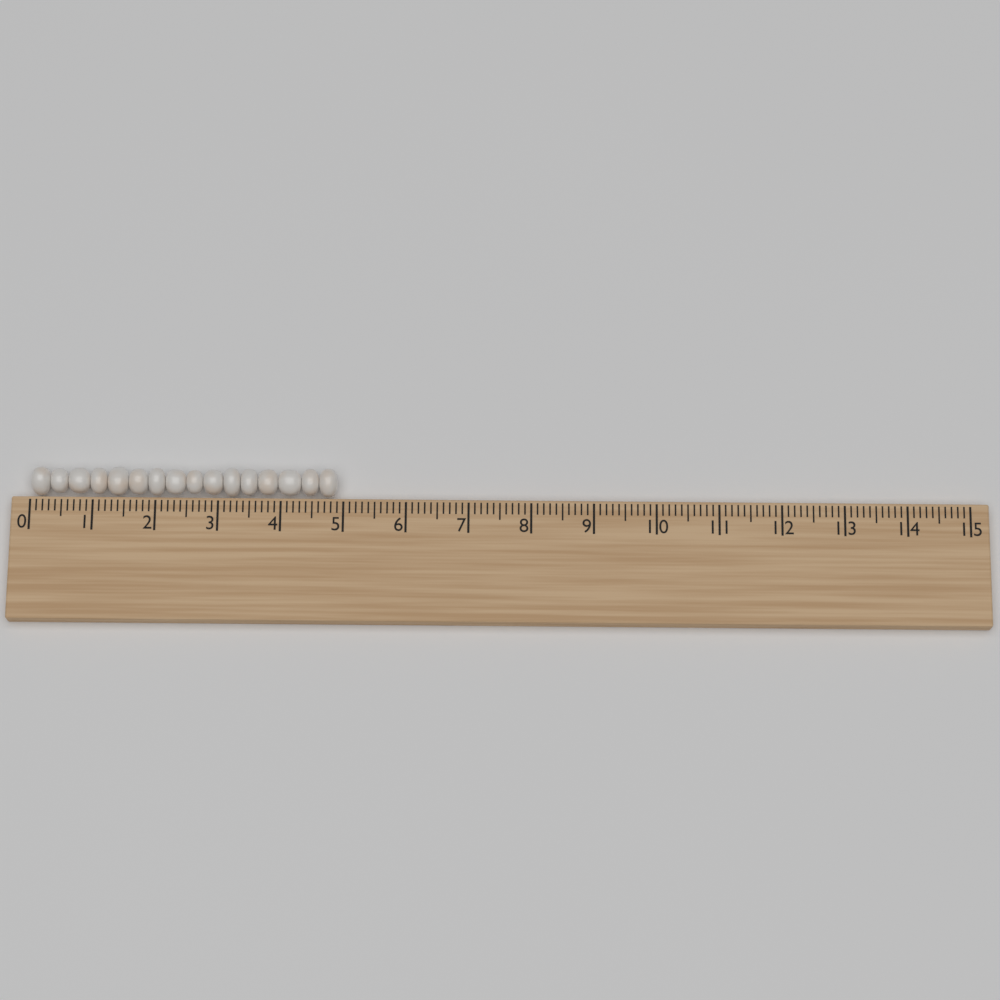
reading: 4.9 (no unit)
